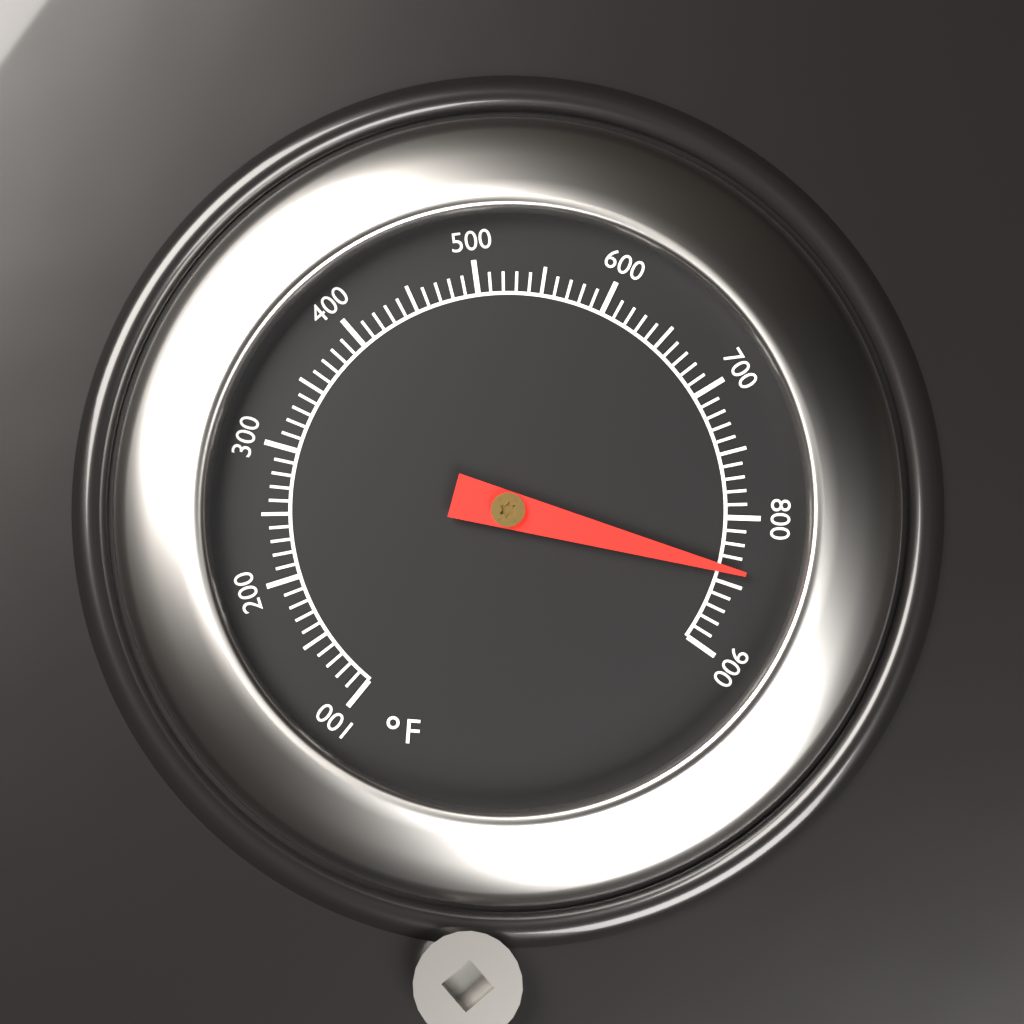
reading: 840 °F
